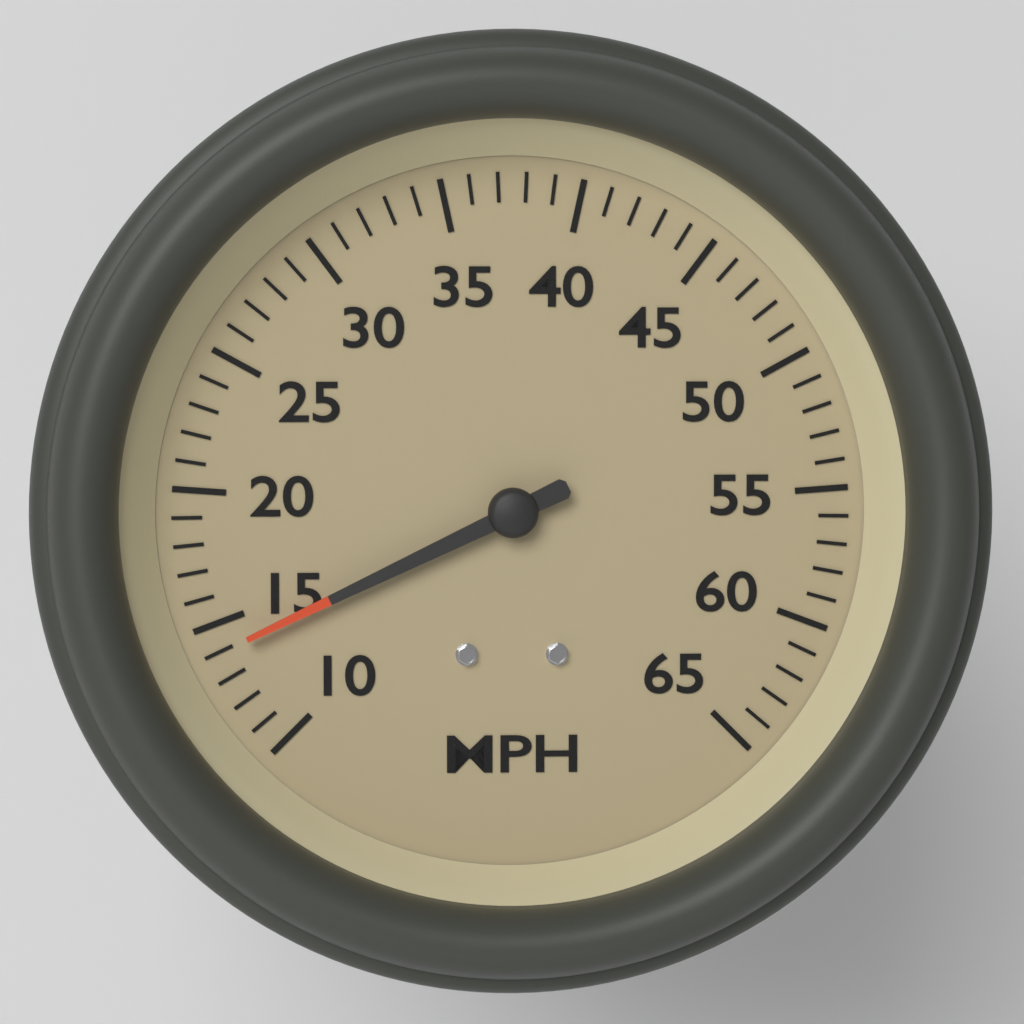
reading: 14 MPH
